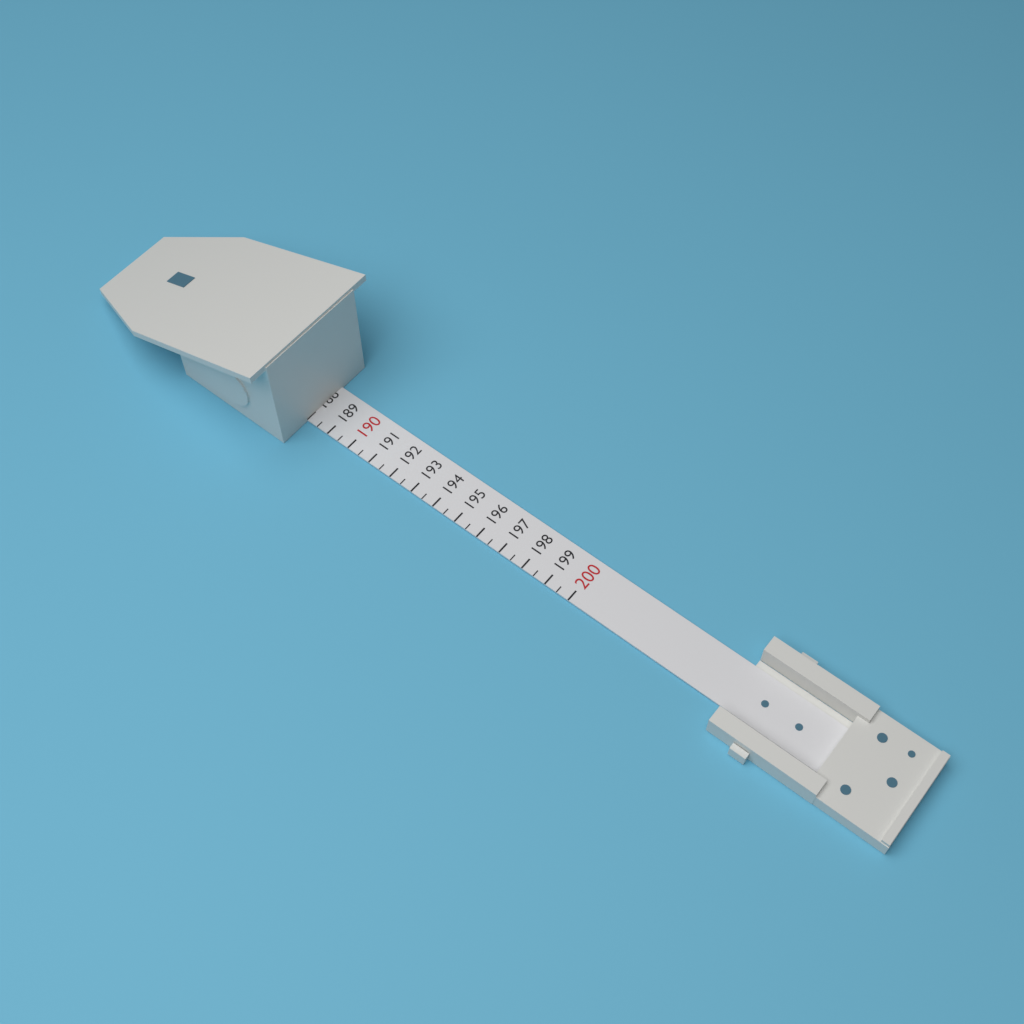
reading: 188.0 (no unit)
